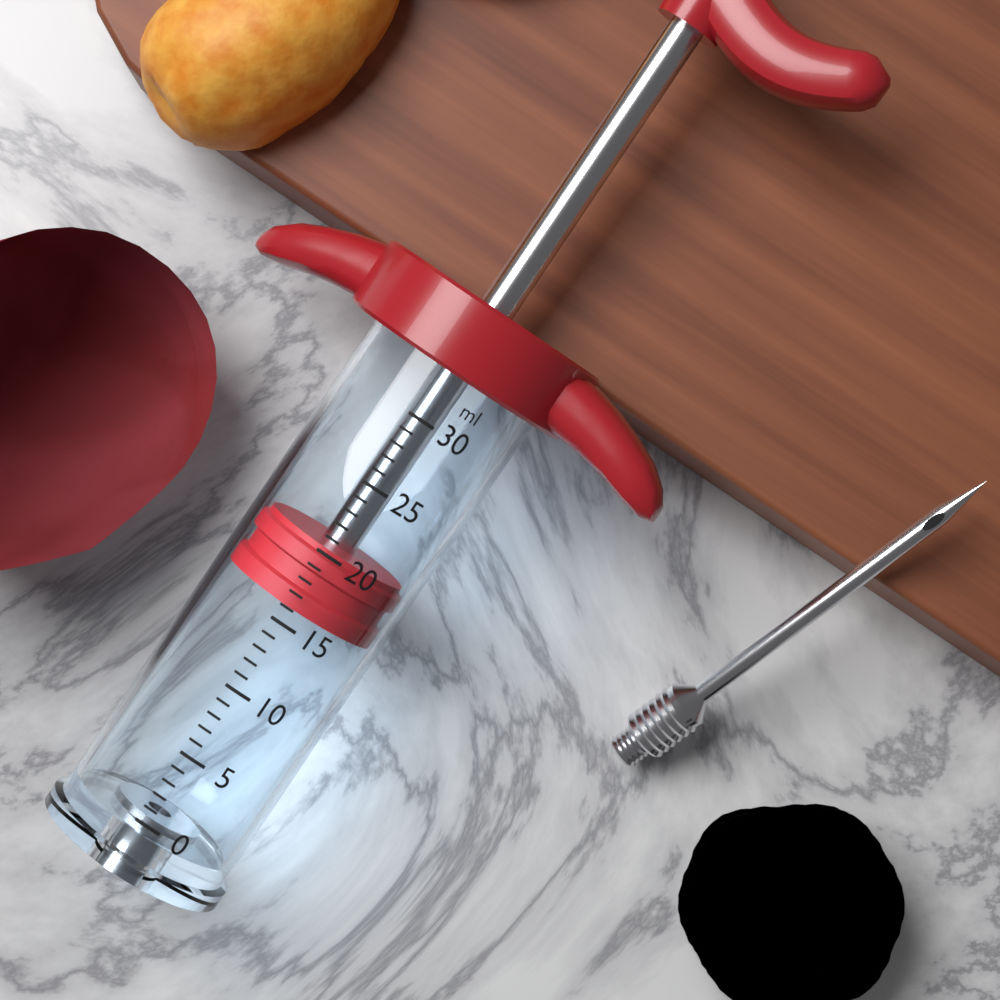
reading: 16 ml
